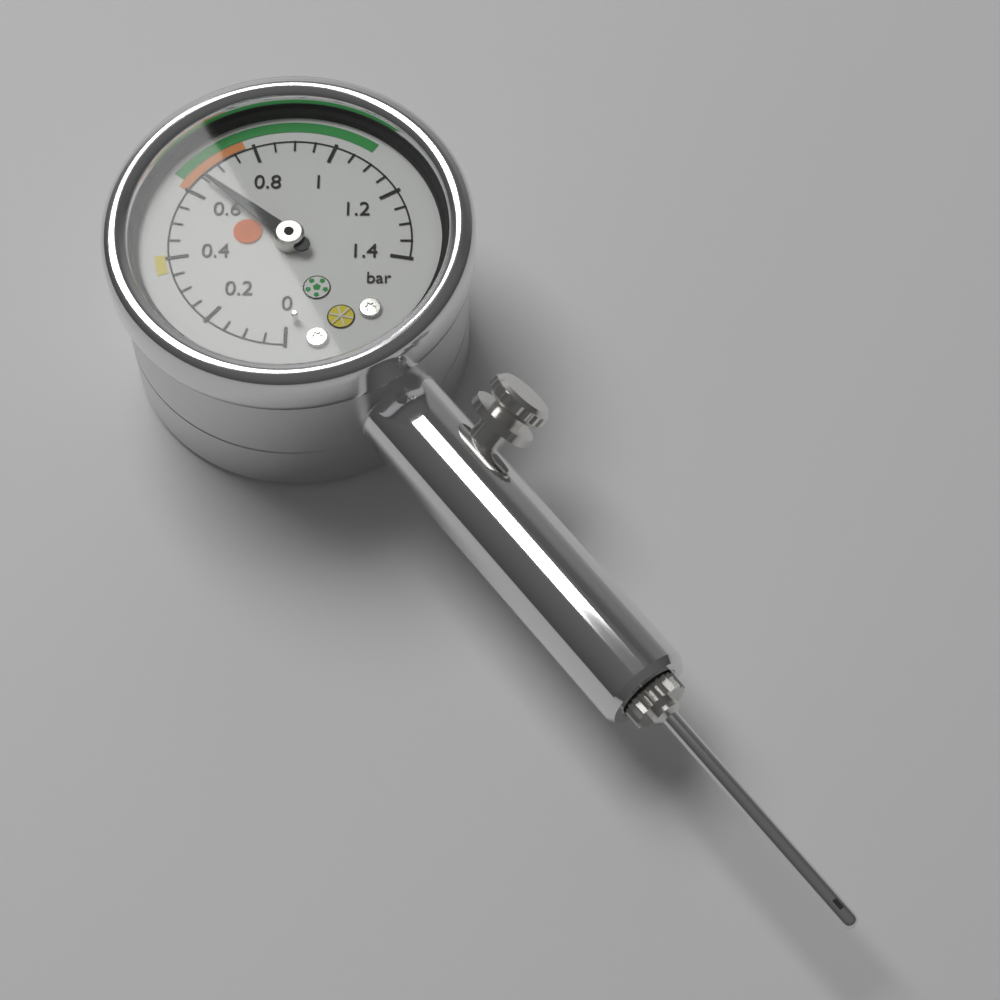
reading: 0.65 bar
